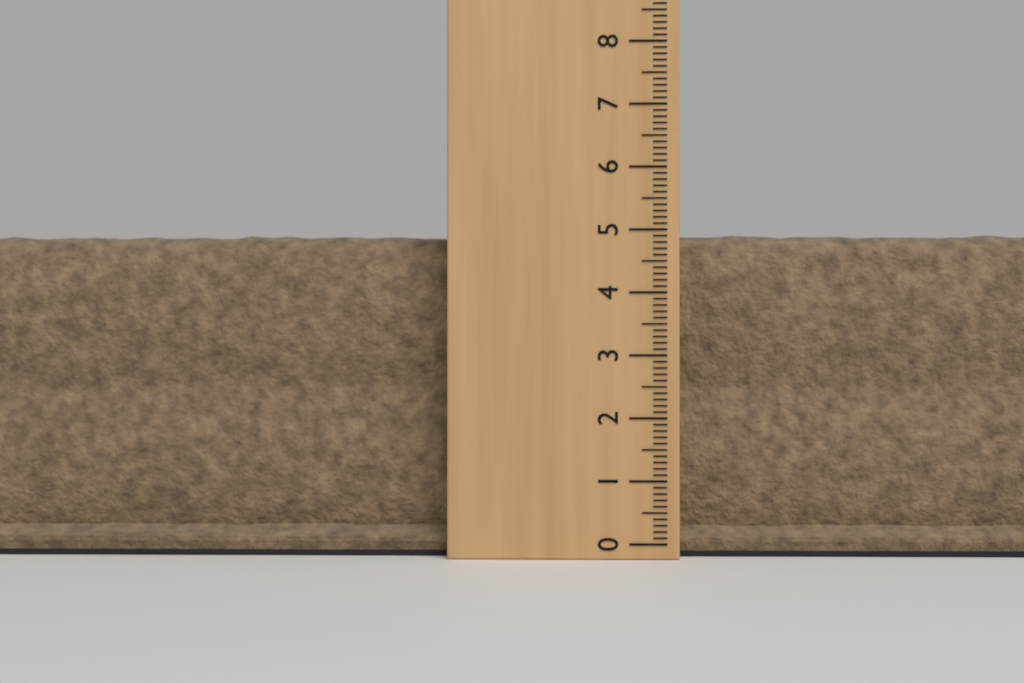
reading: 5.0 (no unit)
